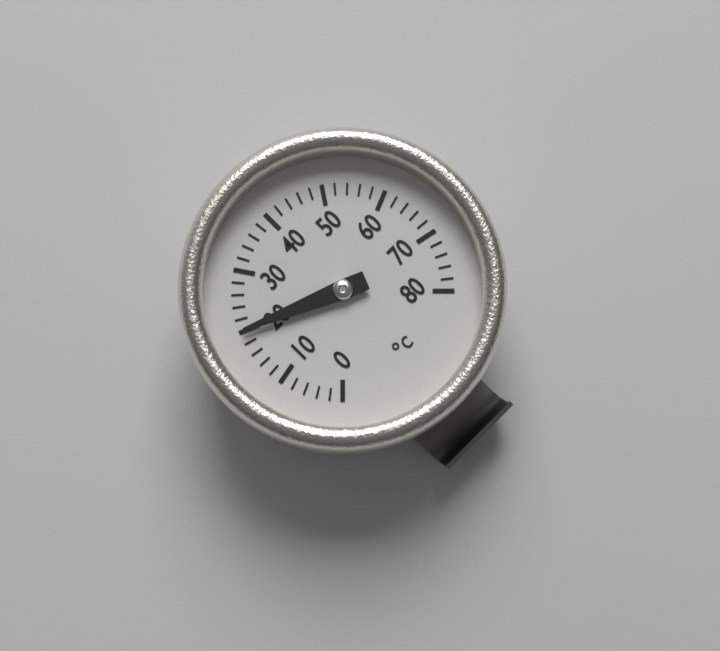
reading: 20 °C
